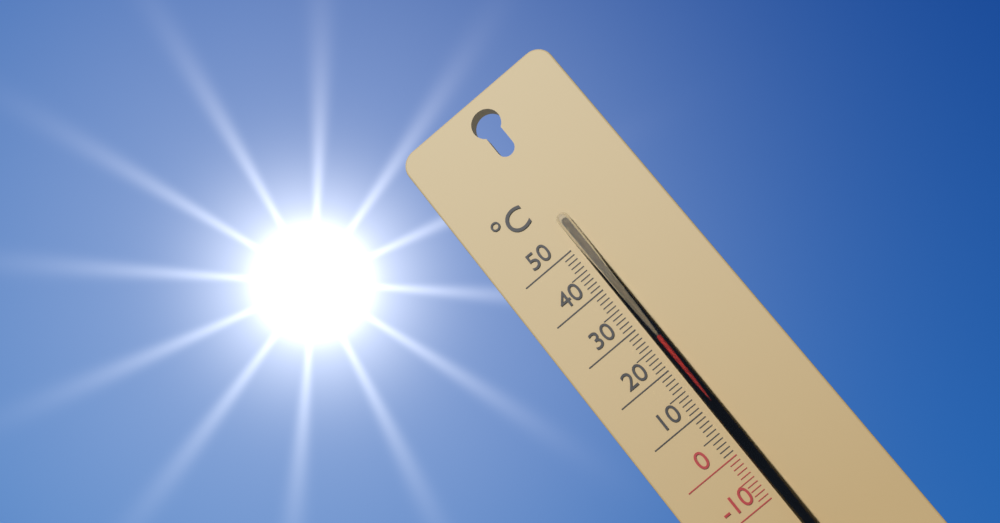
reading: 26 °C
